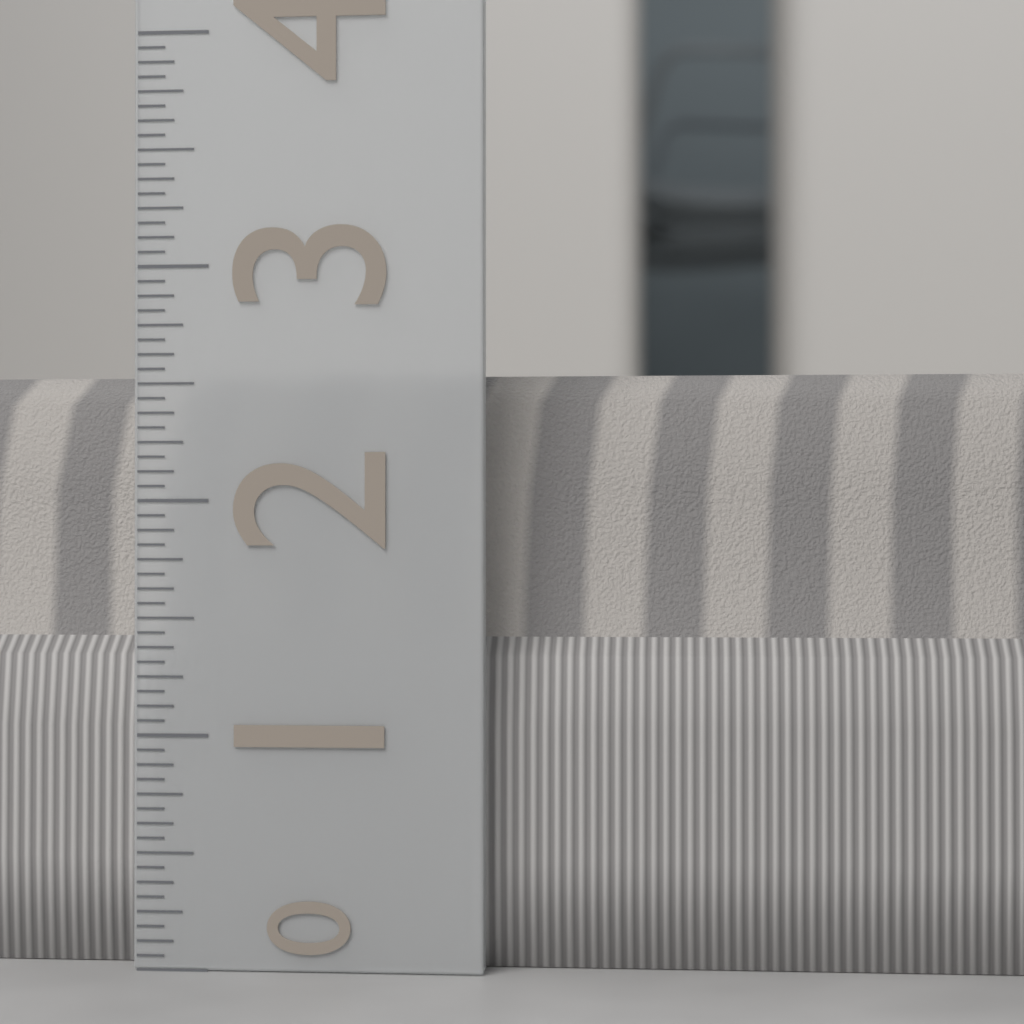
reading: 2.5625 (no unit)
